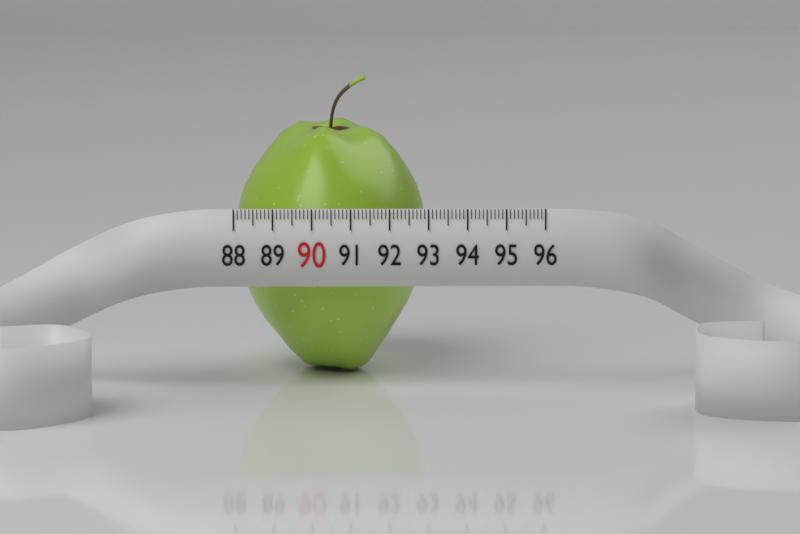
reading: 93.0 (no unit)
